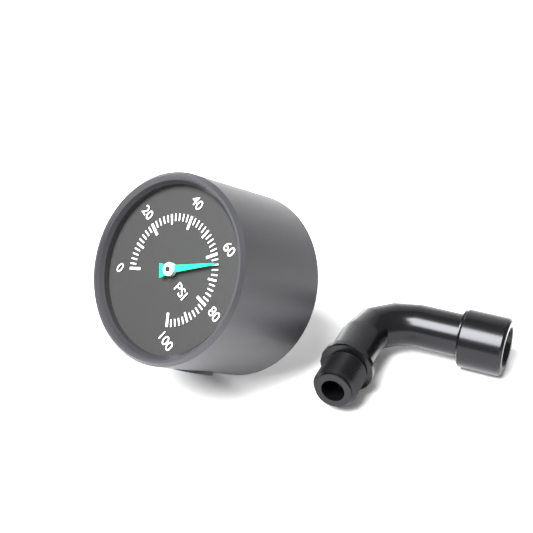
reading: 64 psi
